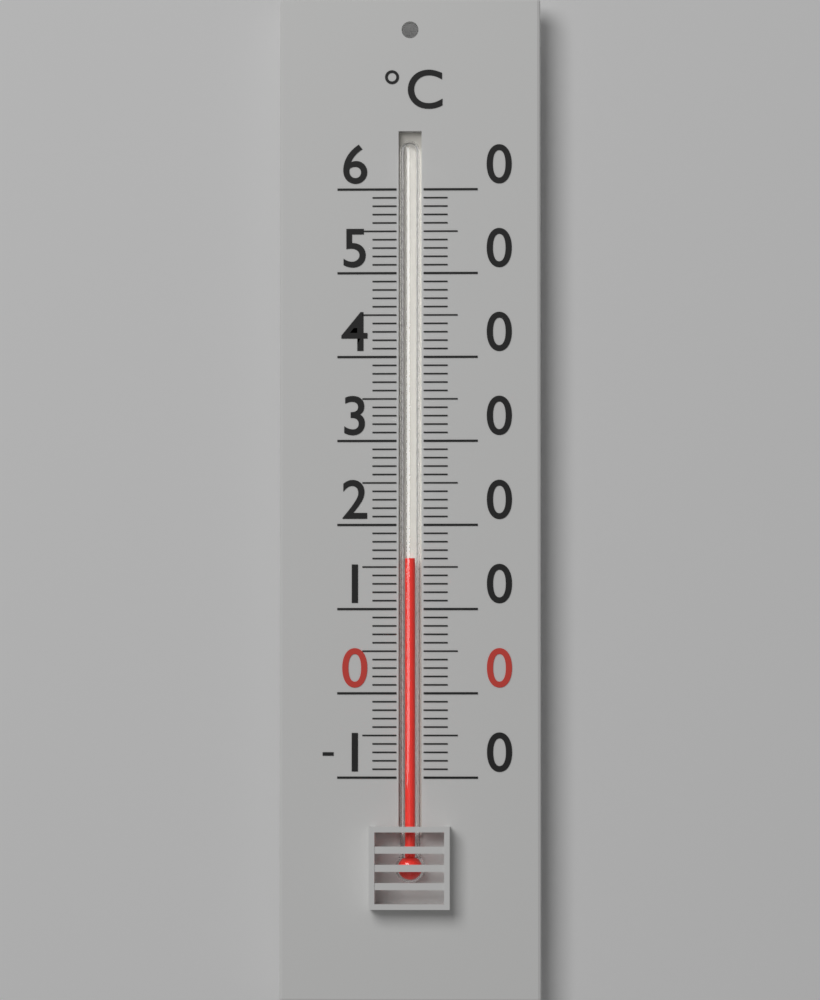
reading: 16 °C
